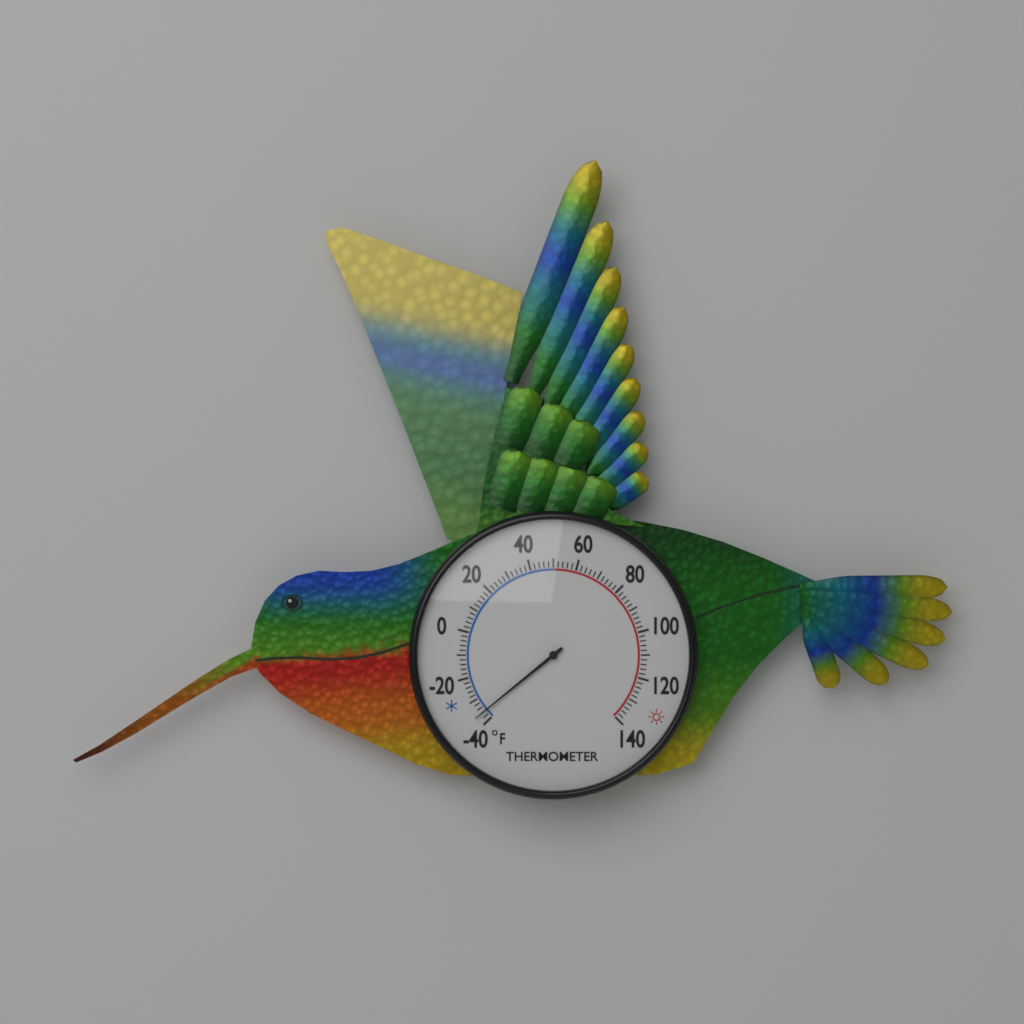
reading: -36 °F
